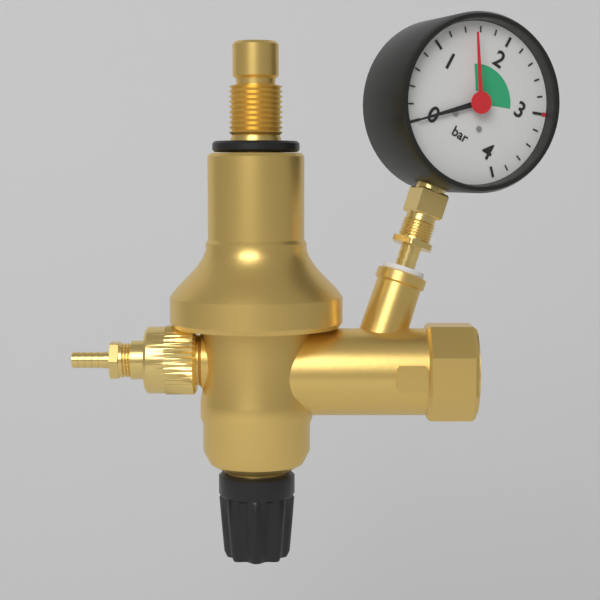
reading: 0.0 bar
